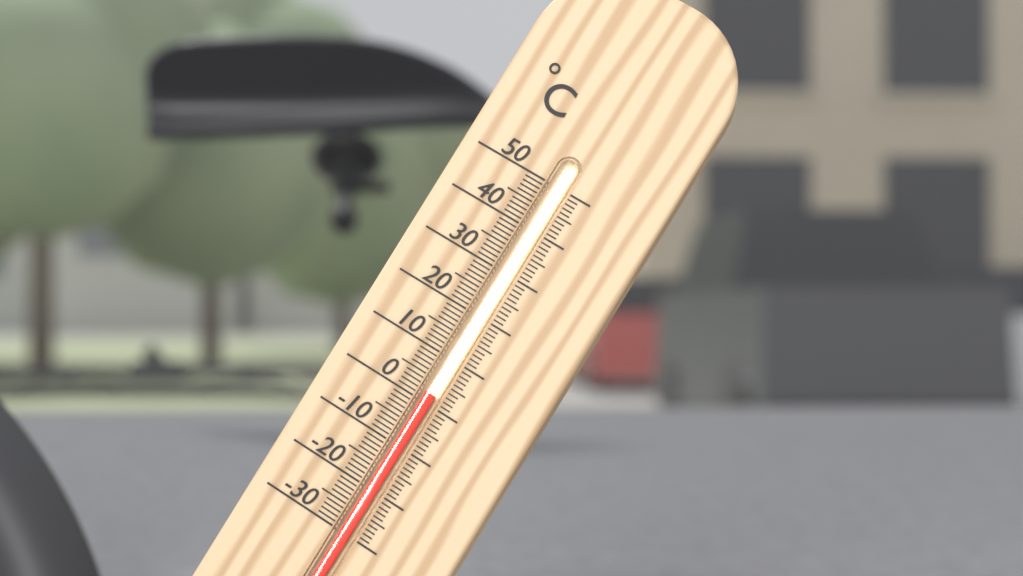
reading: 2 °C
